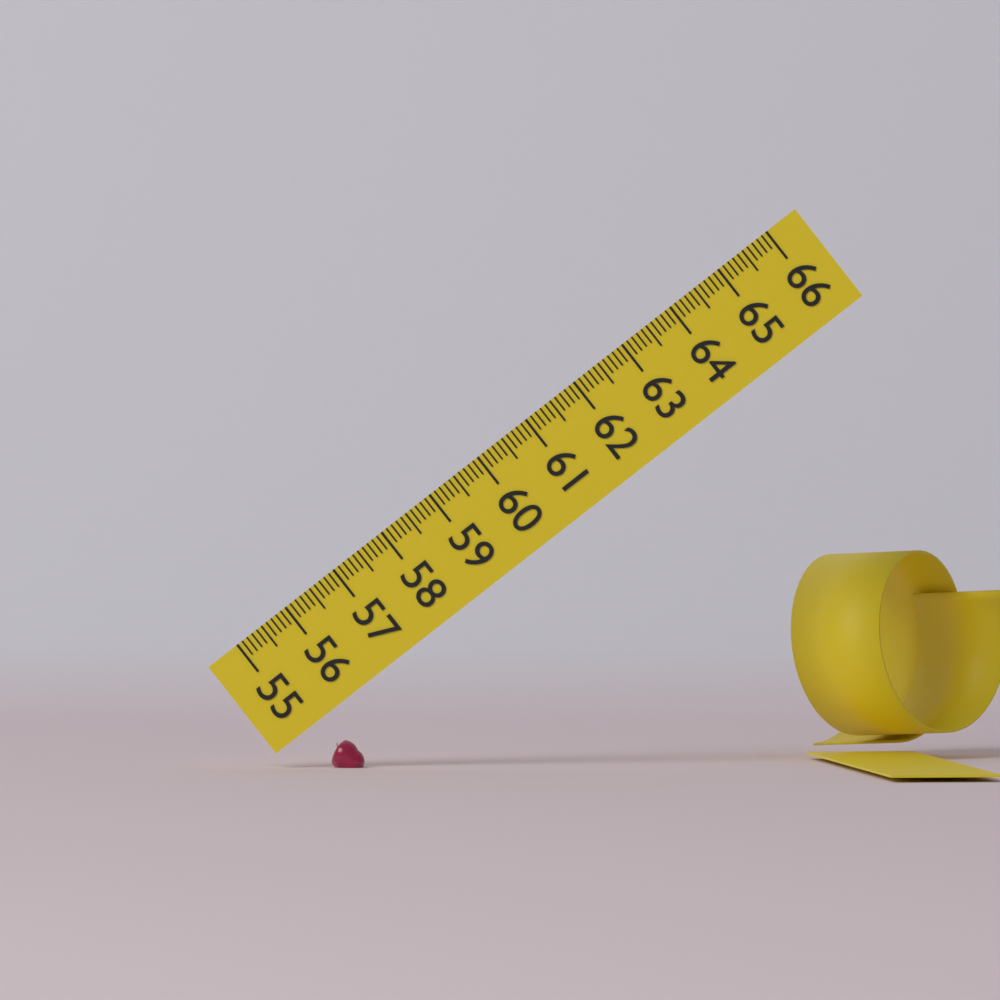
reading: 55.5 (no unit)
